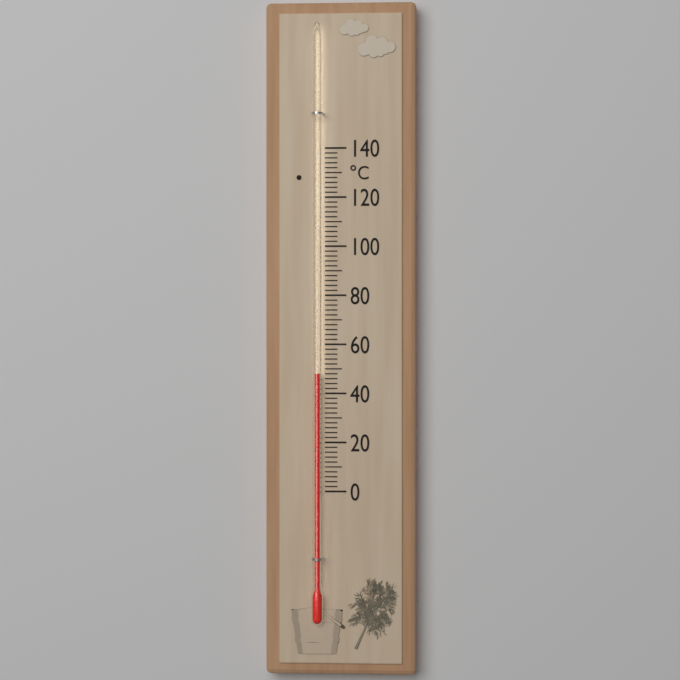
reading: 48 °C
